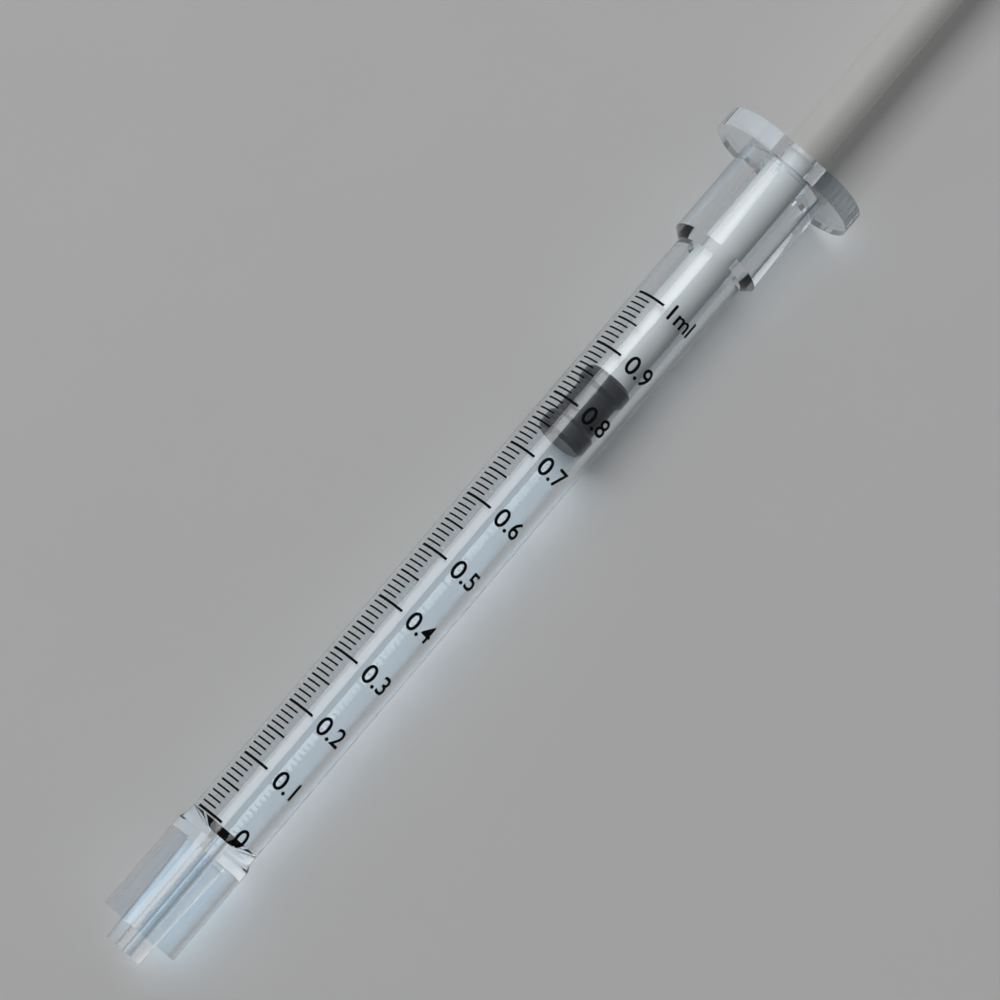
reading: 0.75 ml
